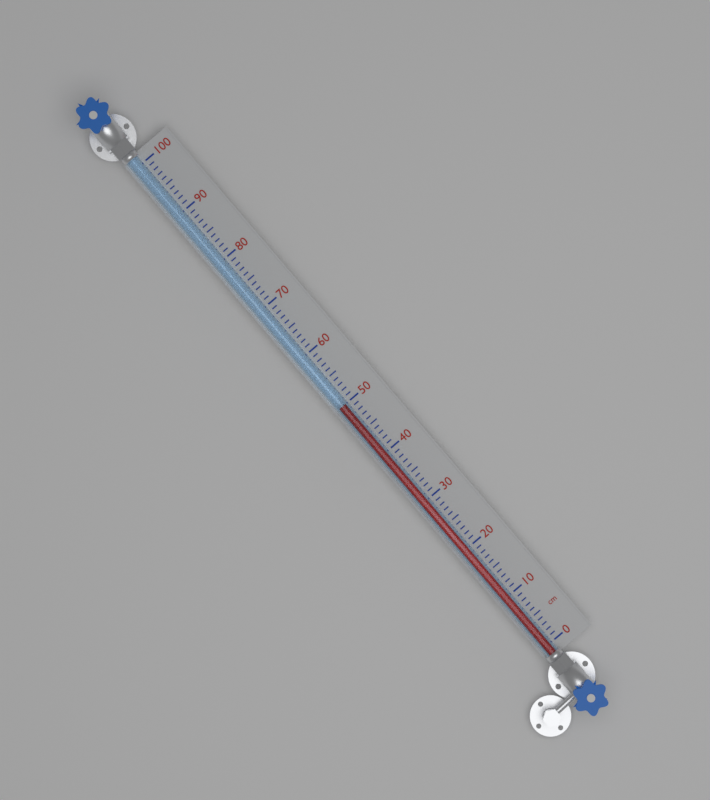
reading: 50 cm
